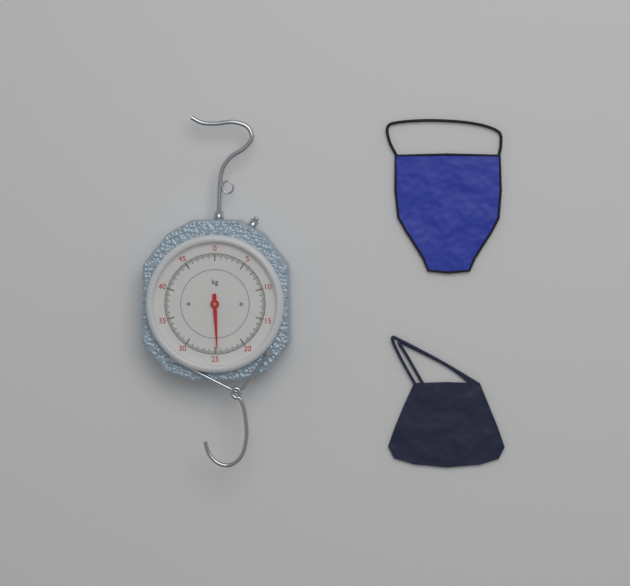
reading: 24.6 kg
